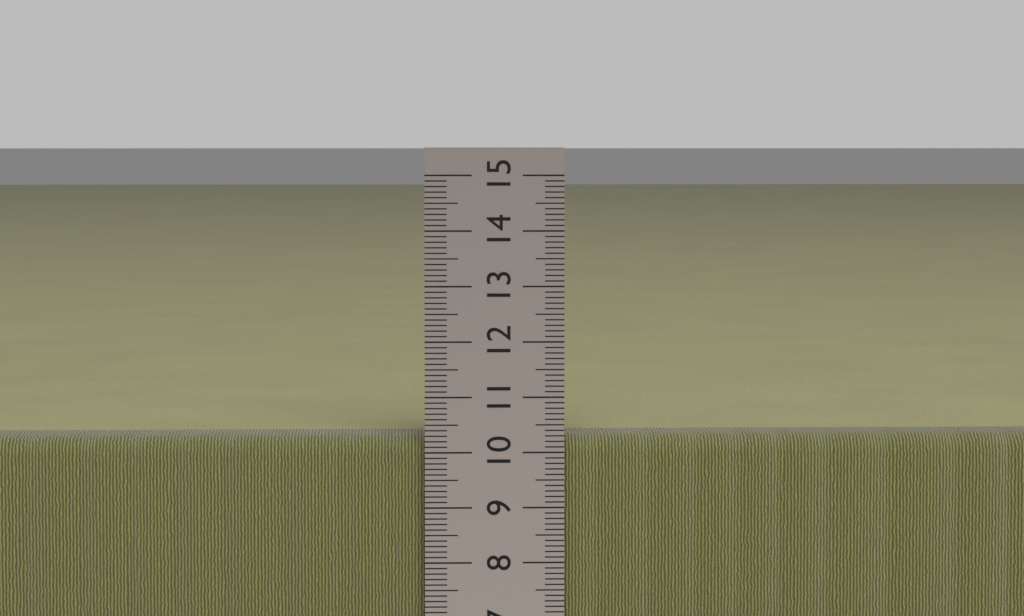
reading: 10.3 cm
